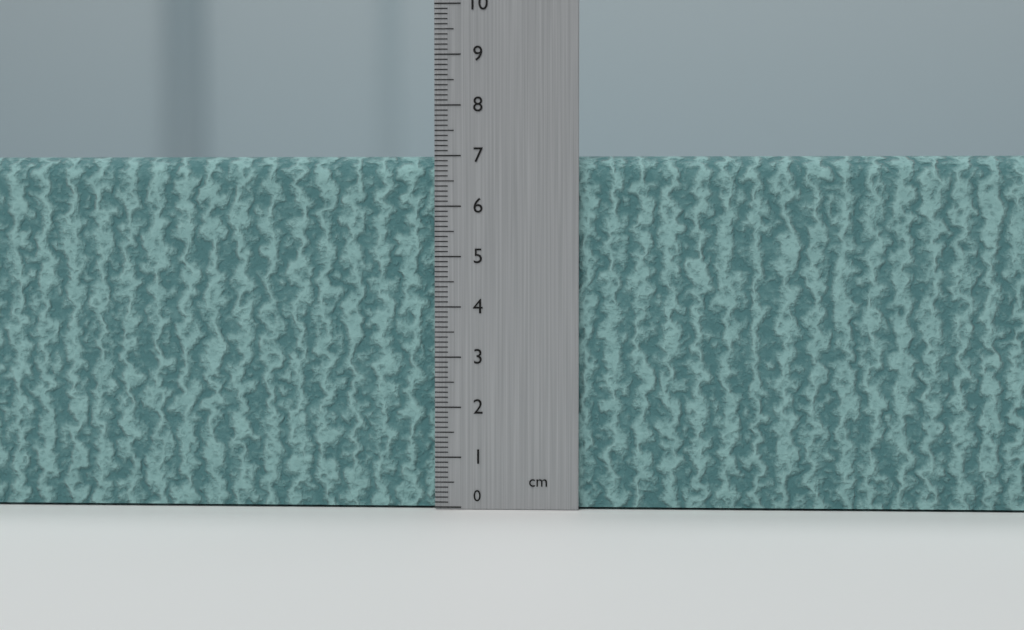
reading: 7.0 cm
